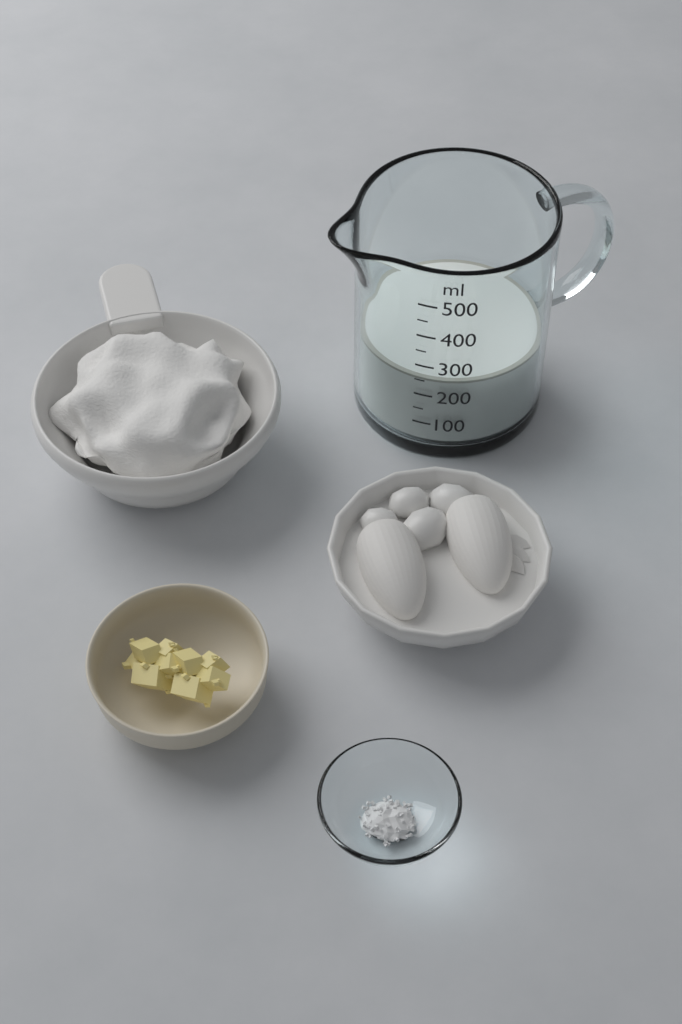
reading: 250 ml
